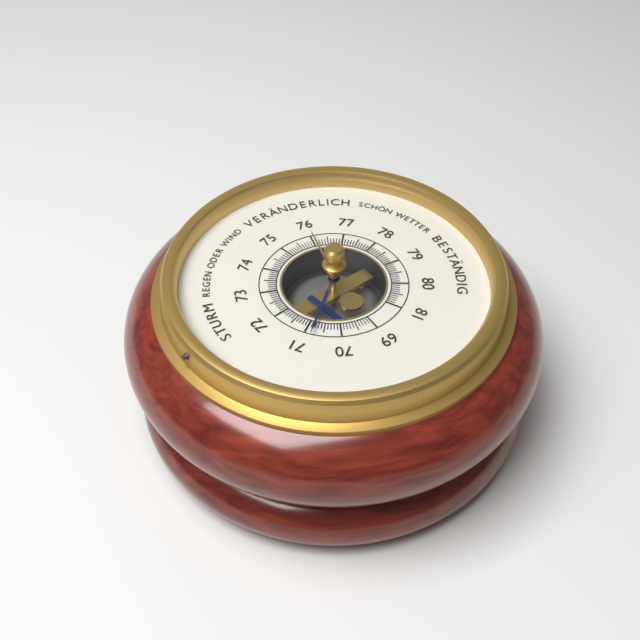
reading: 70.8 (no unit)
